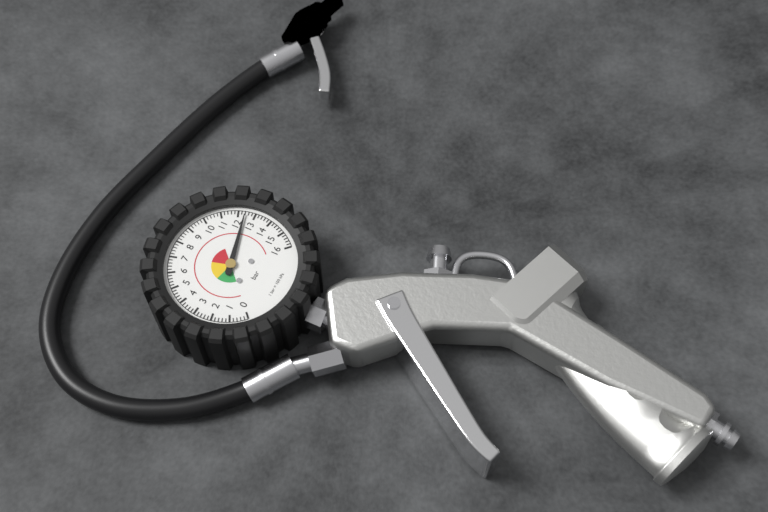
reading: 12.4 bar
